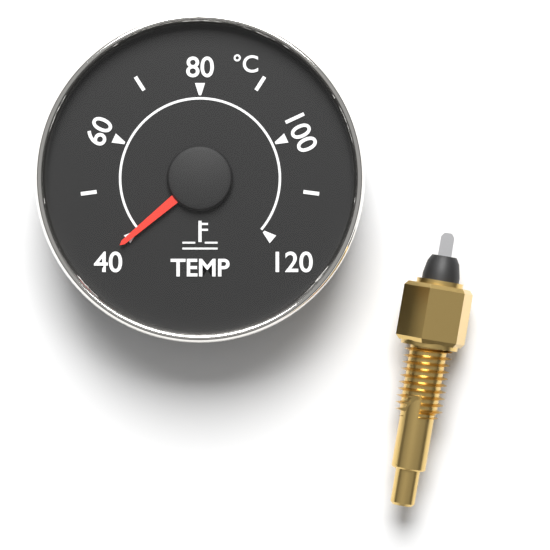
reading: 40 °C
